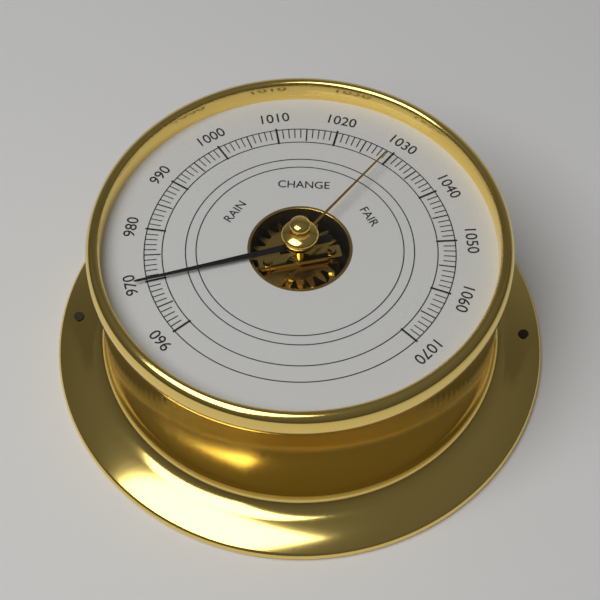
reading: 970 (no unit)
